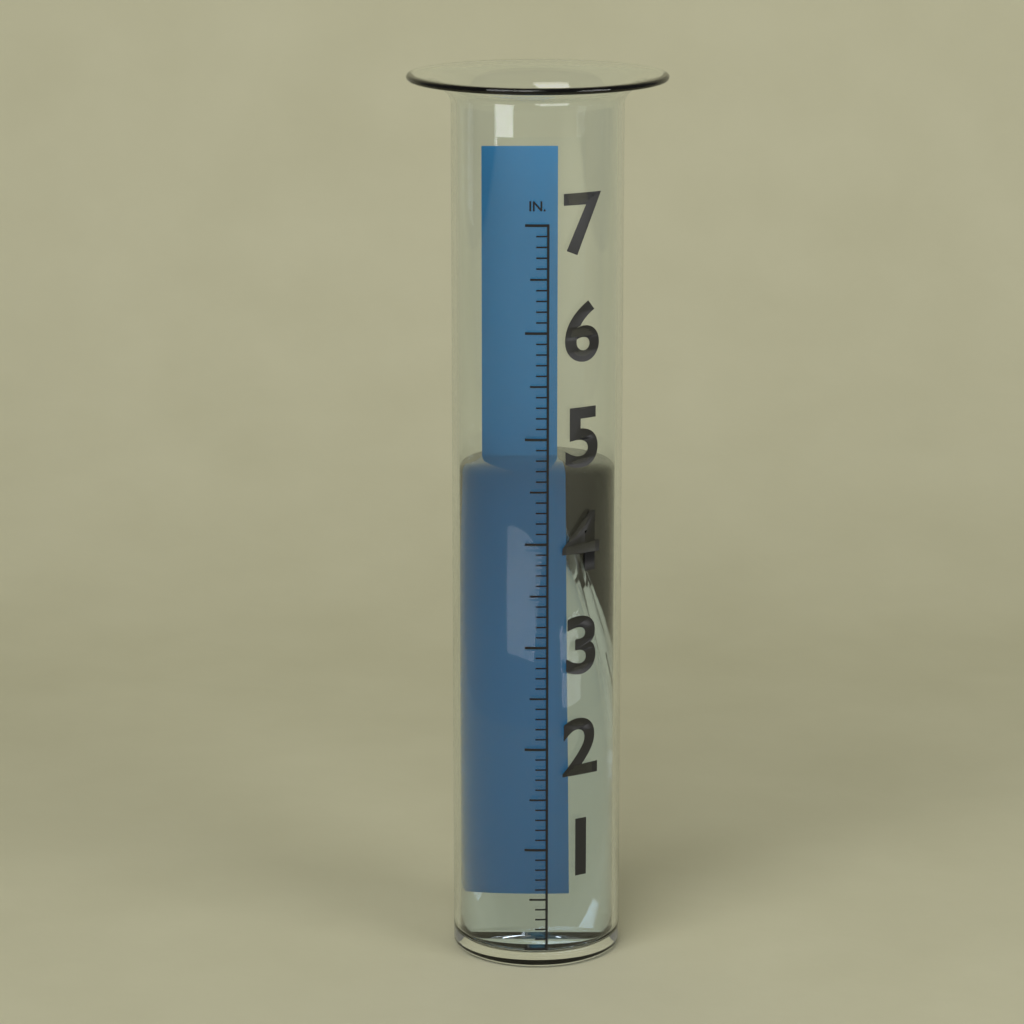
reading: 4.6 in
